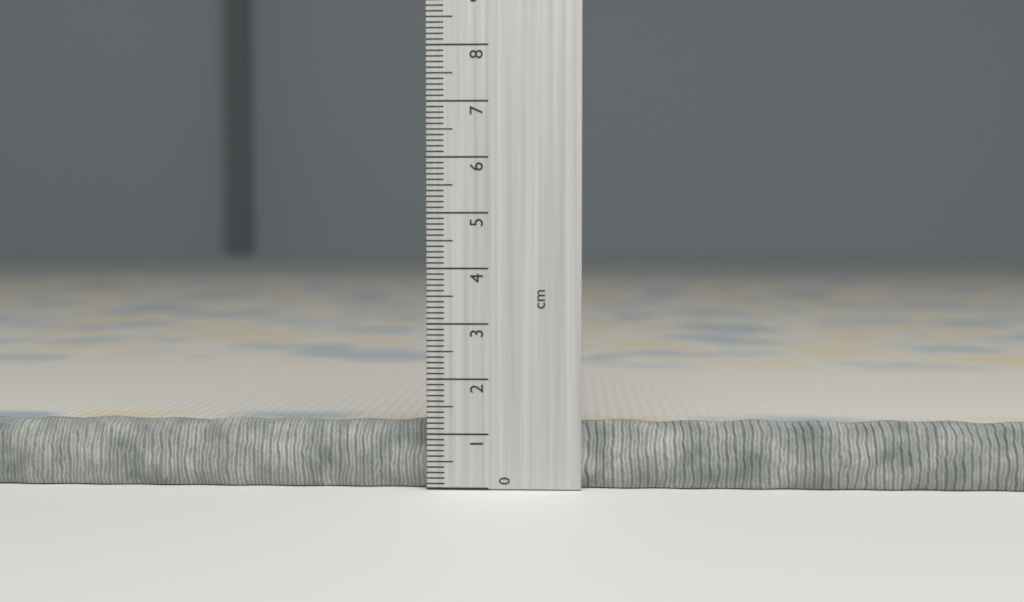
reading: 1.2 cm
